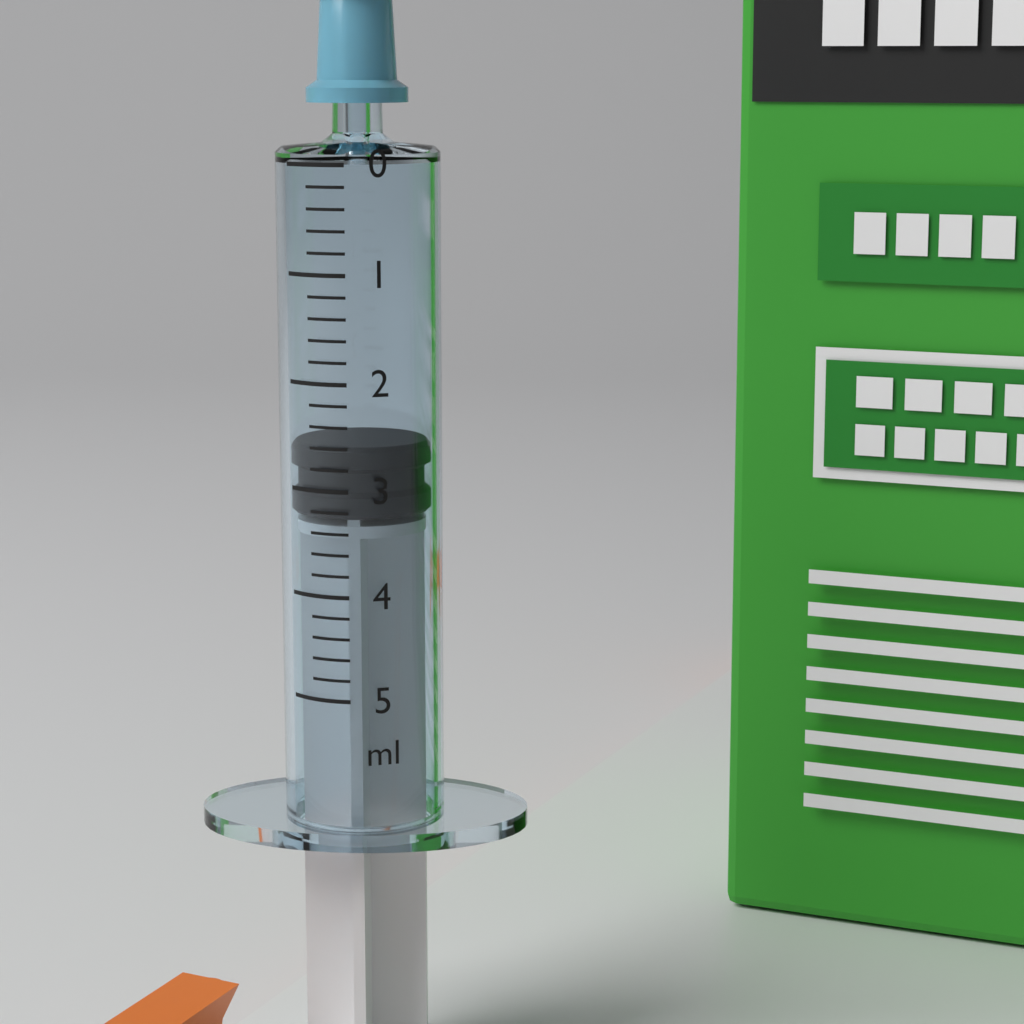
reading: 2.6 ml
